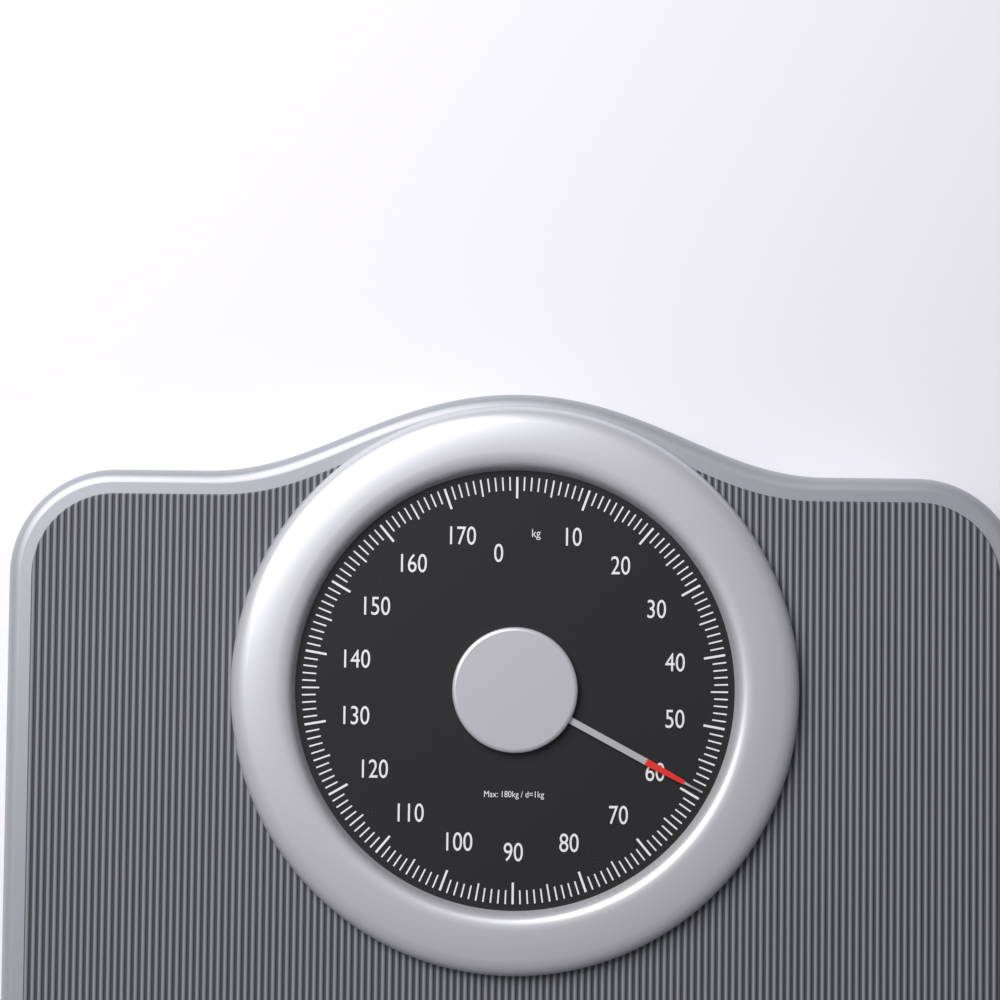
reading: 59 kg
